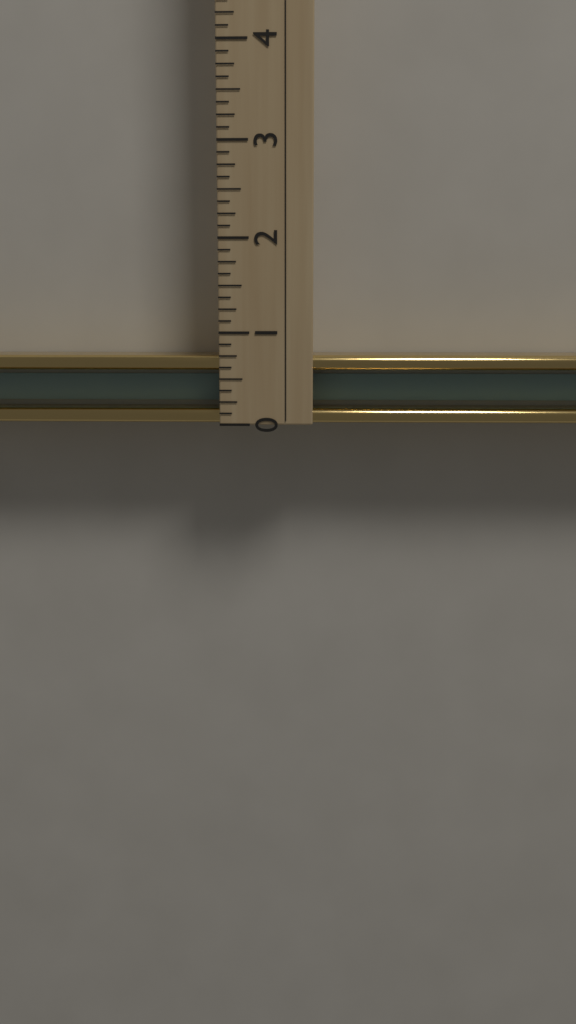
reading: 0.750 in
